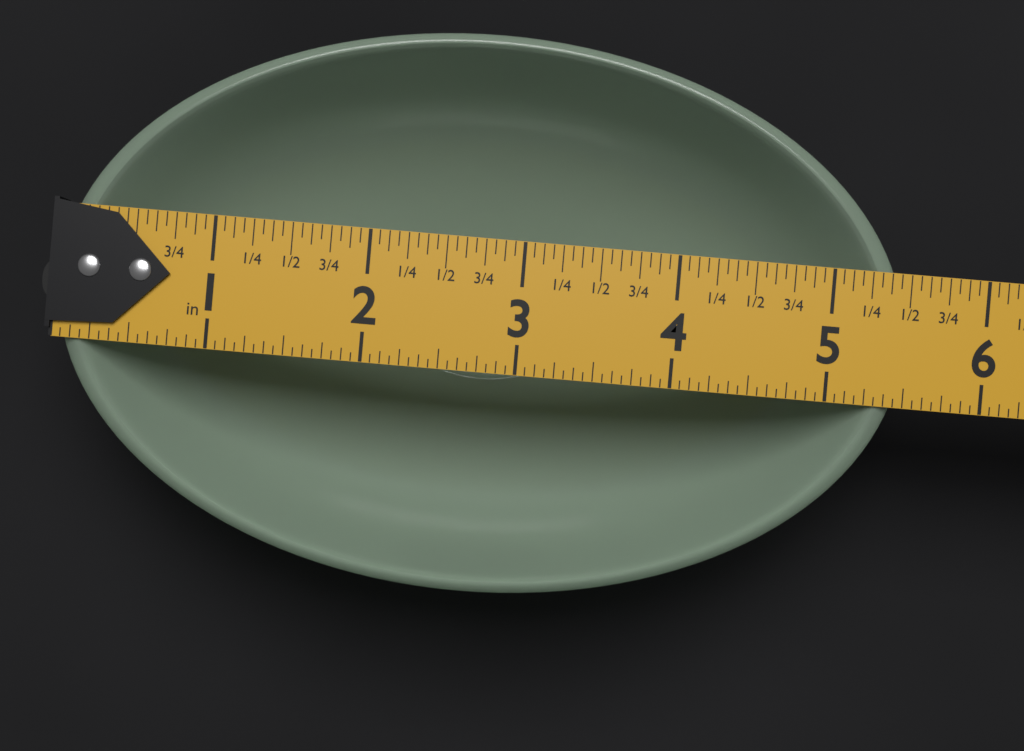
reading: 5.5000 in
